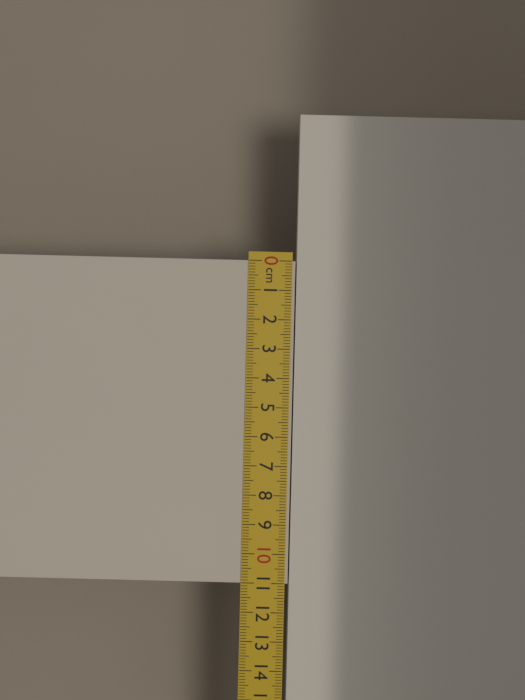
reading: 11.0 cm
